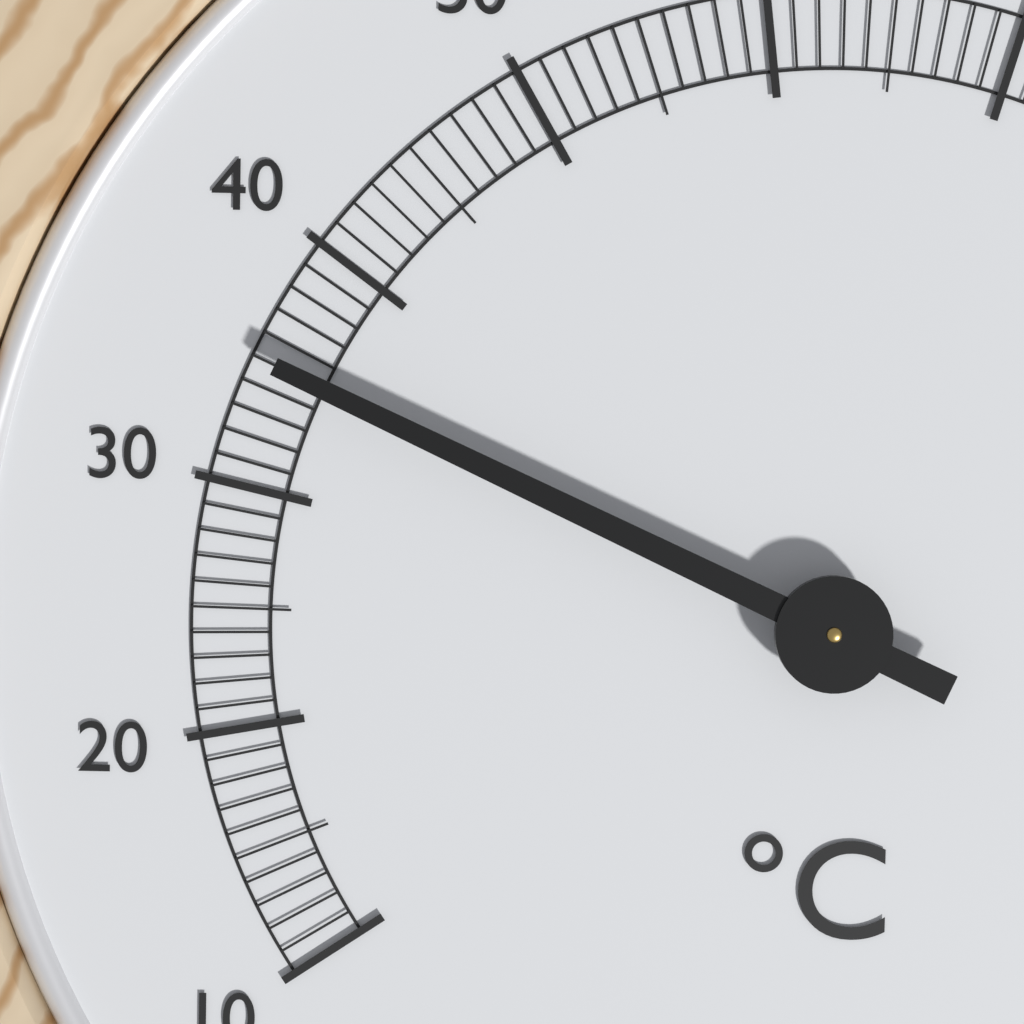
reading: 35 °C
